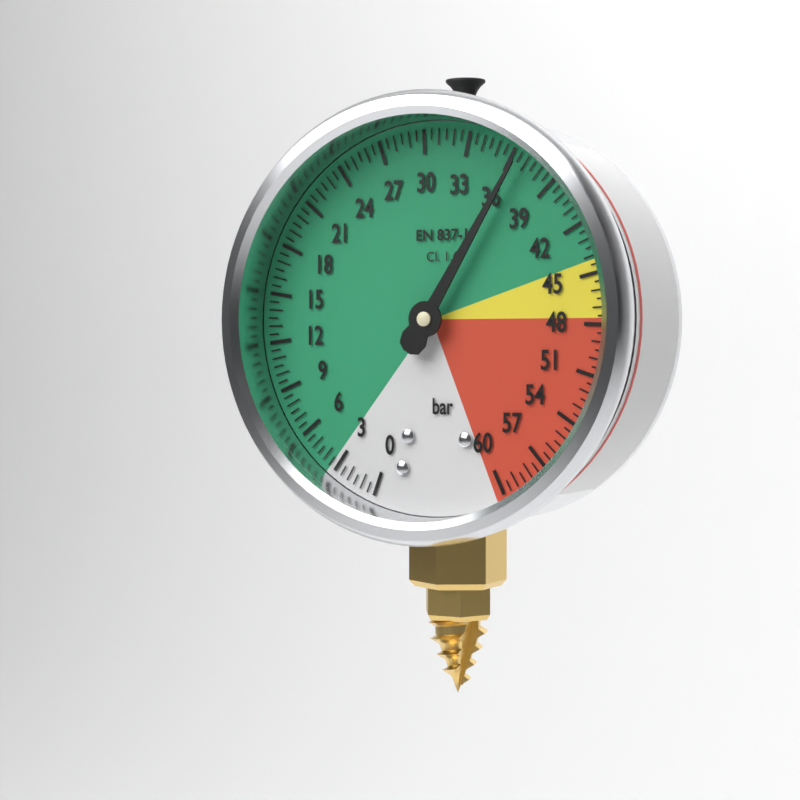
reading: 36.5 bar
